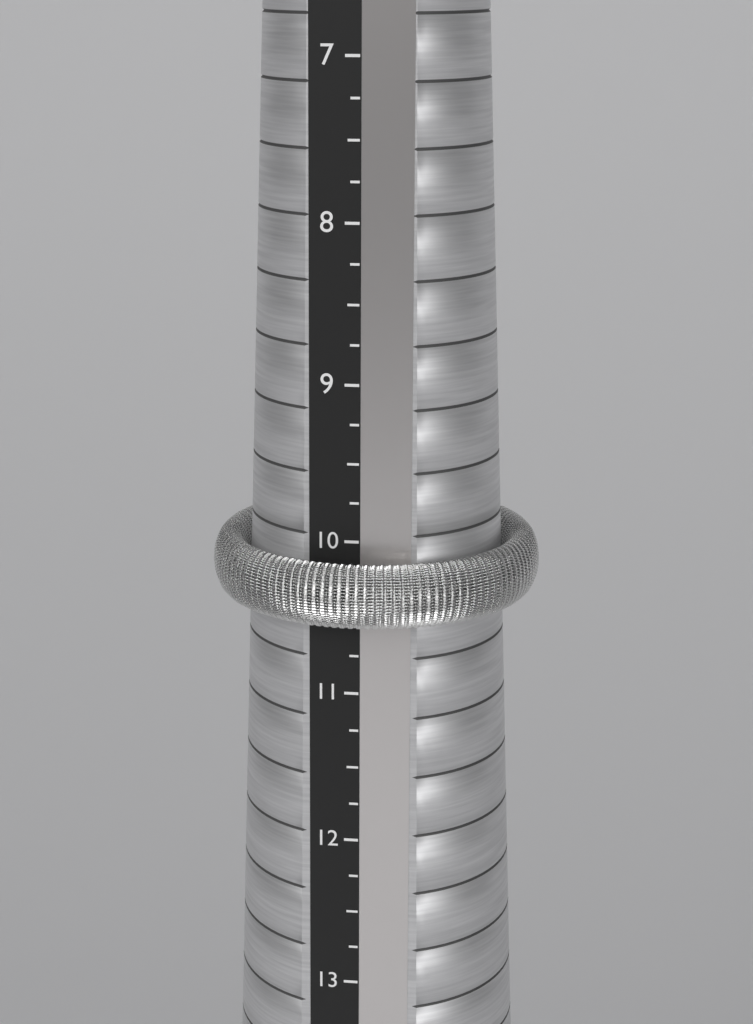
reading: 10.50 (no unit)
